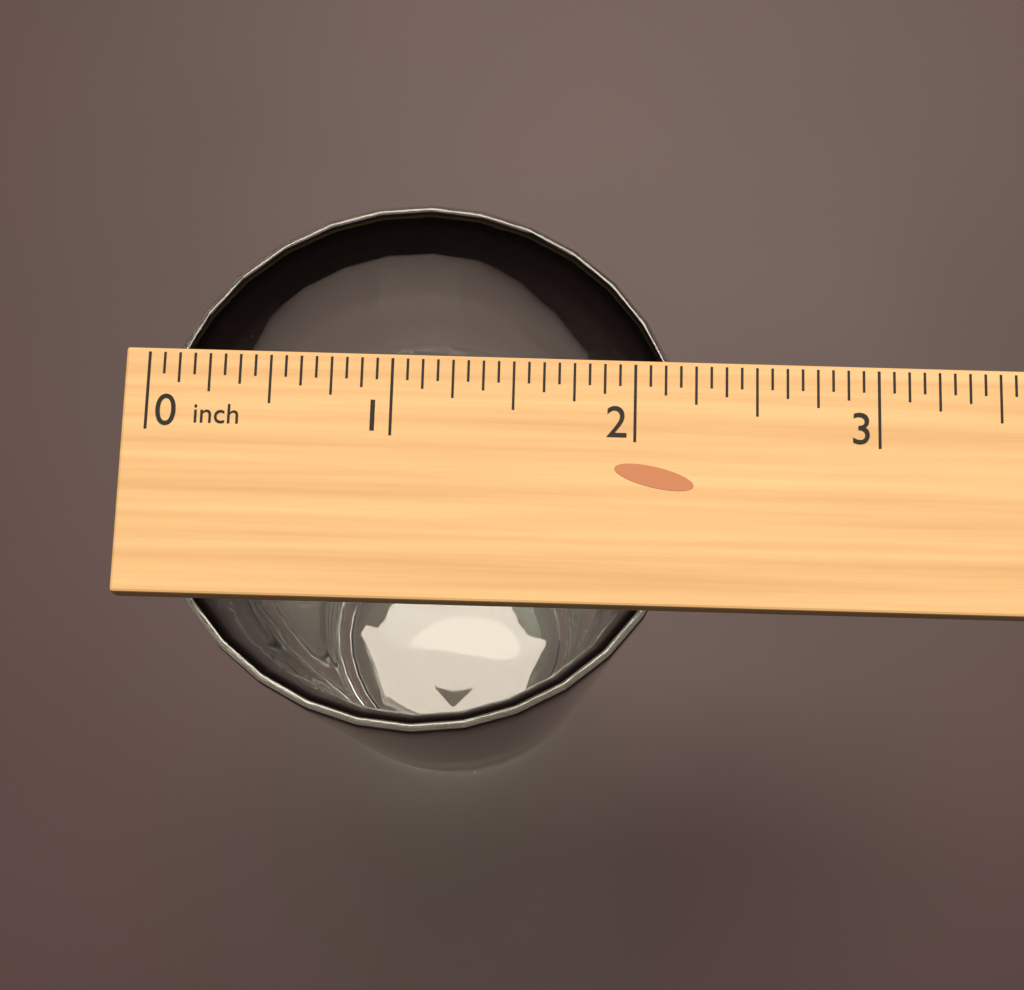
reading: 2.2500 inch
